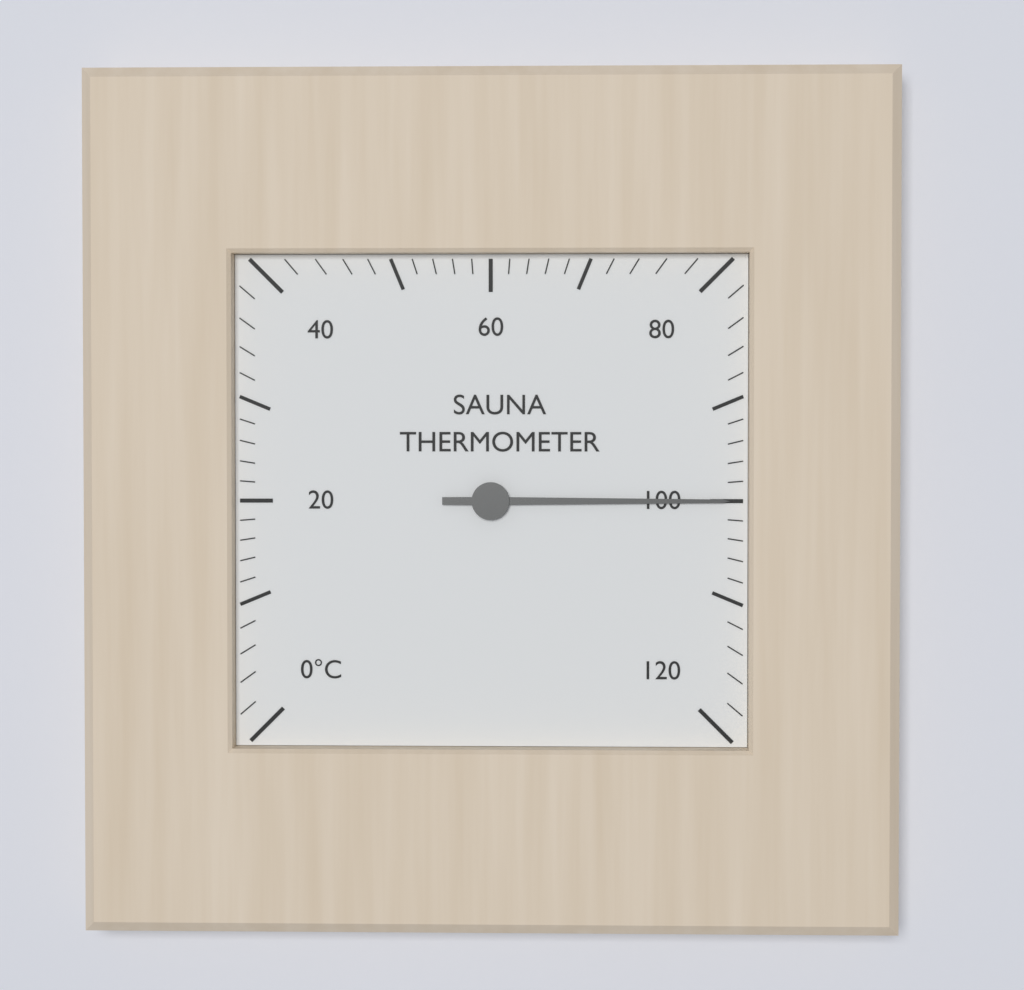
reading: 100 °C
